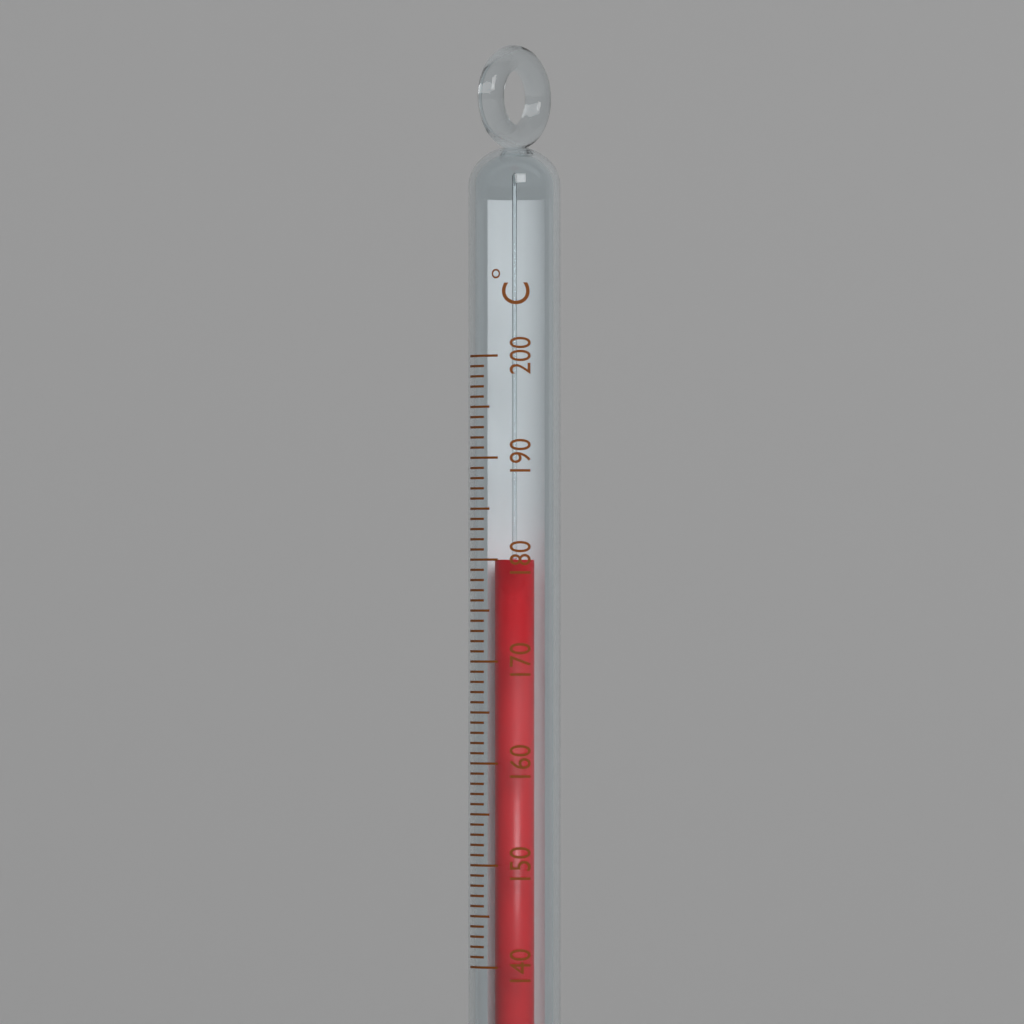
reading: 180 °C
